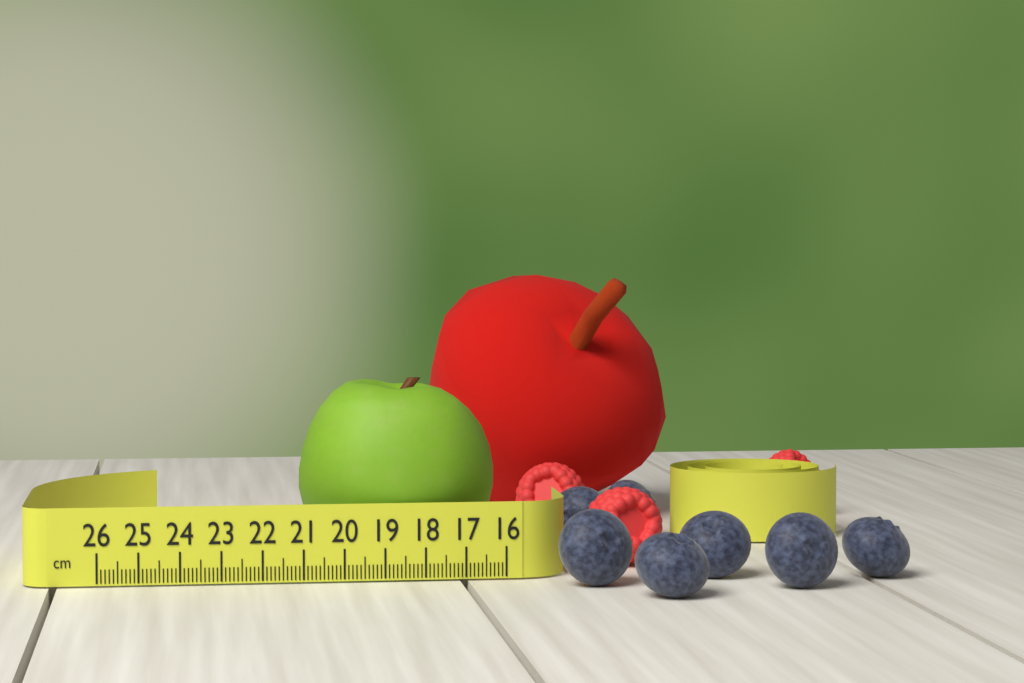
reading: 21.0 cm
